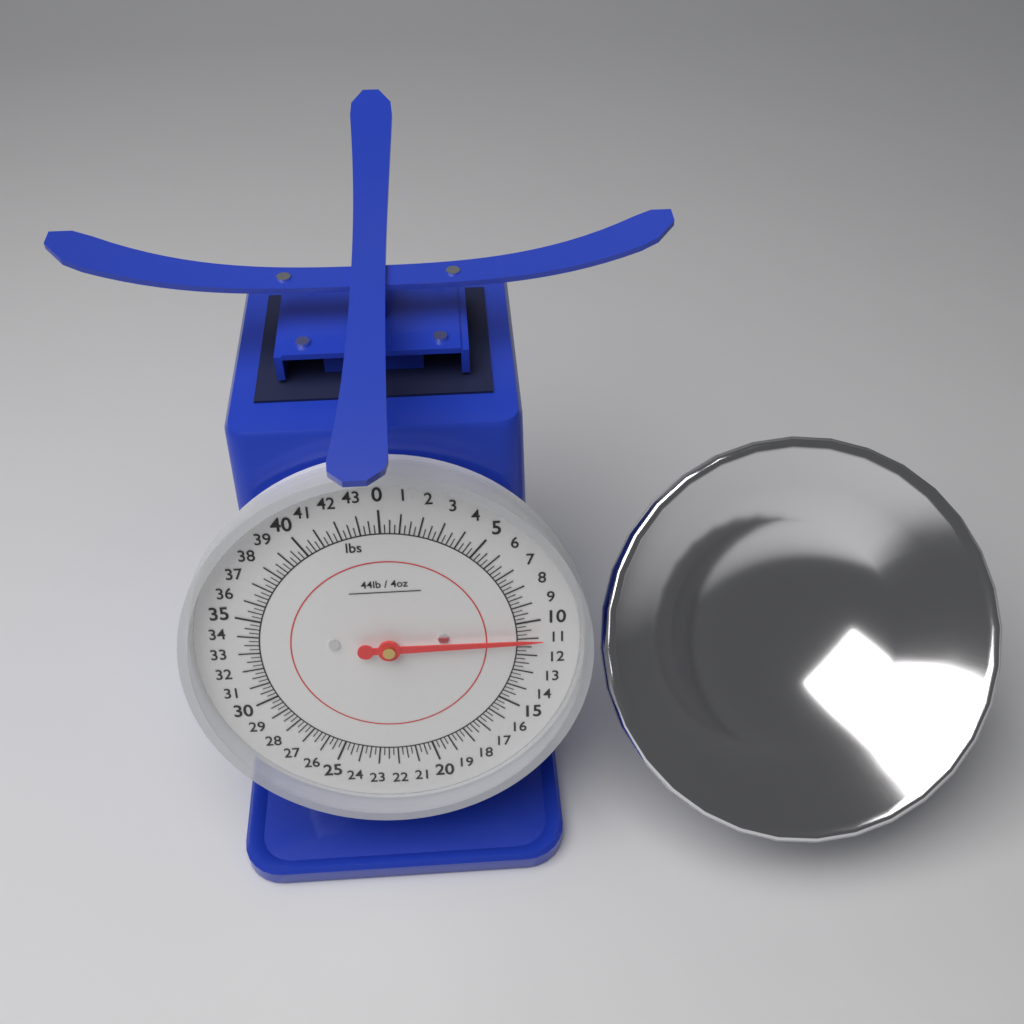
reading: 11.00 lbs
